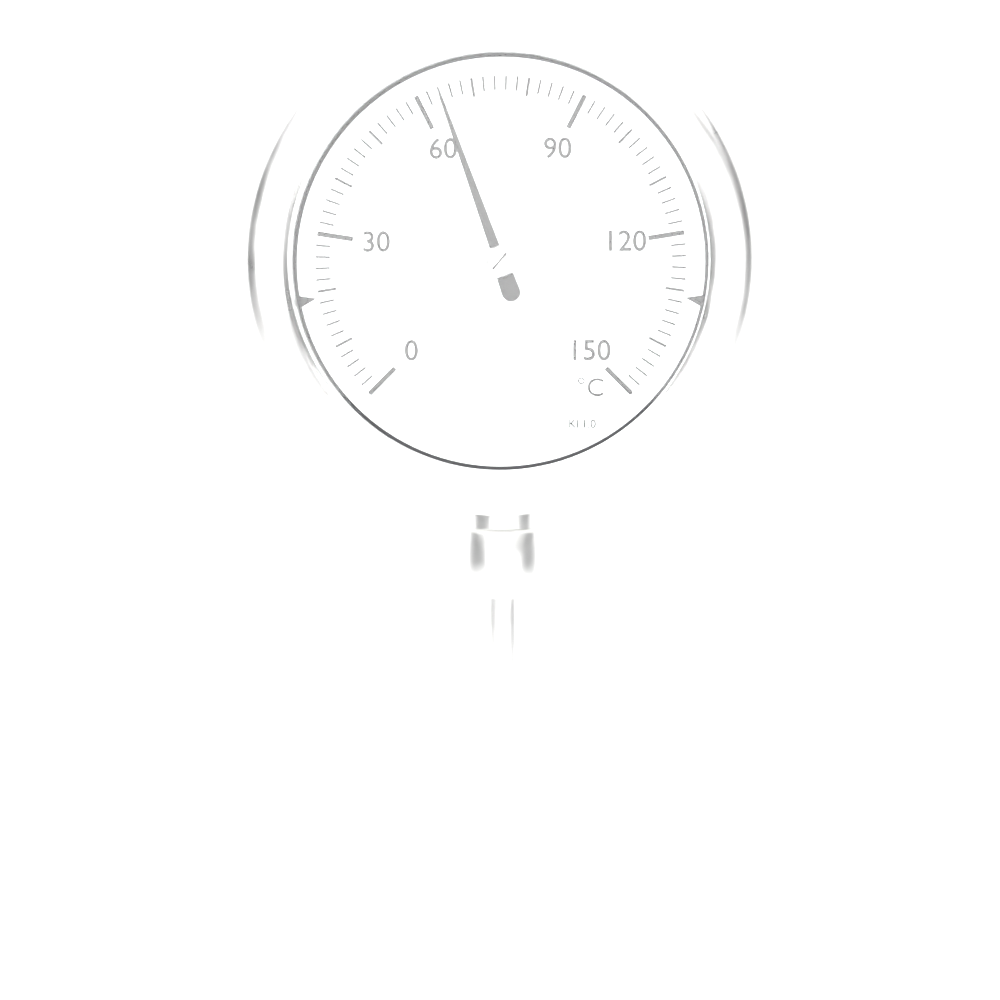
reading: 64 °C
